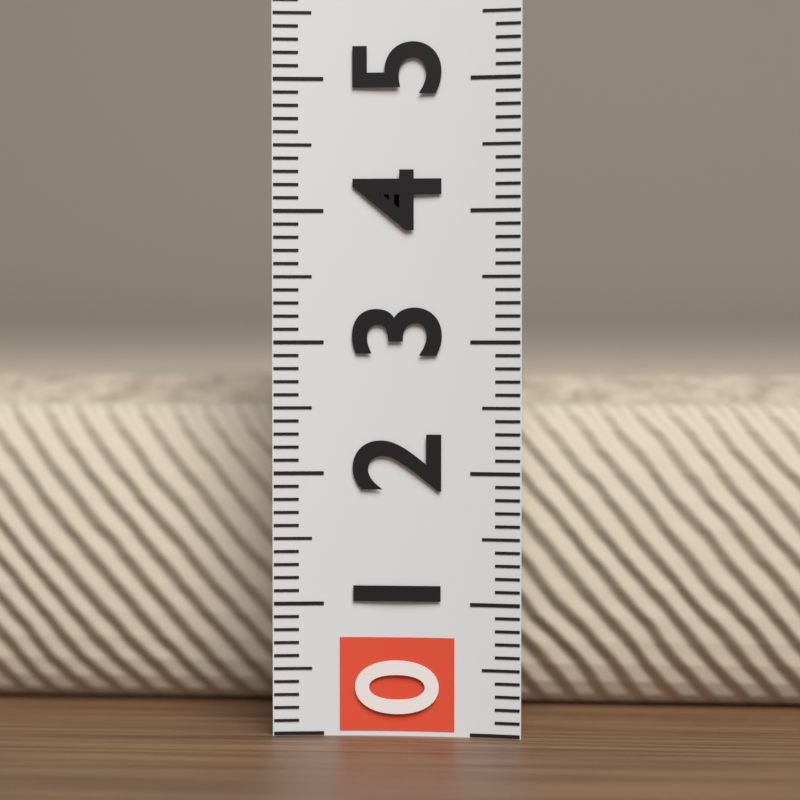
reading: 2.7 (no unit)
